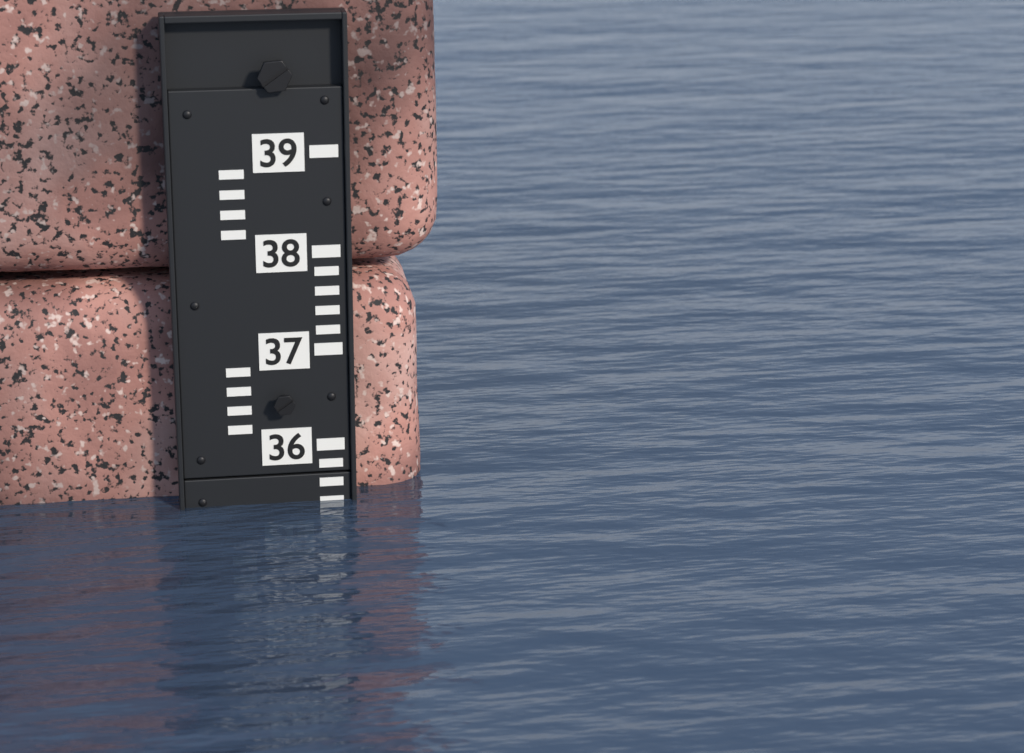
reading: 35.4 (no unit)
